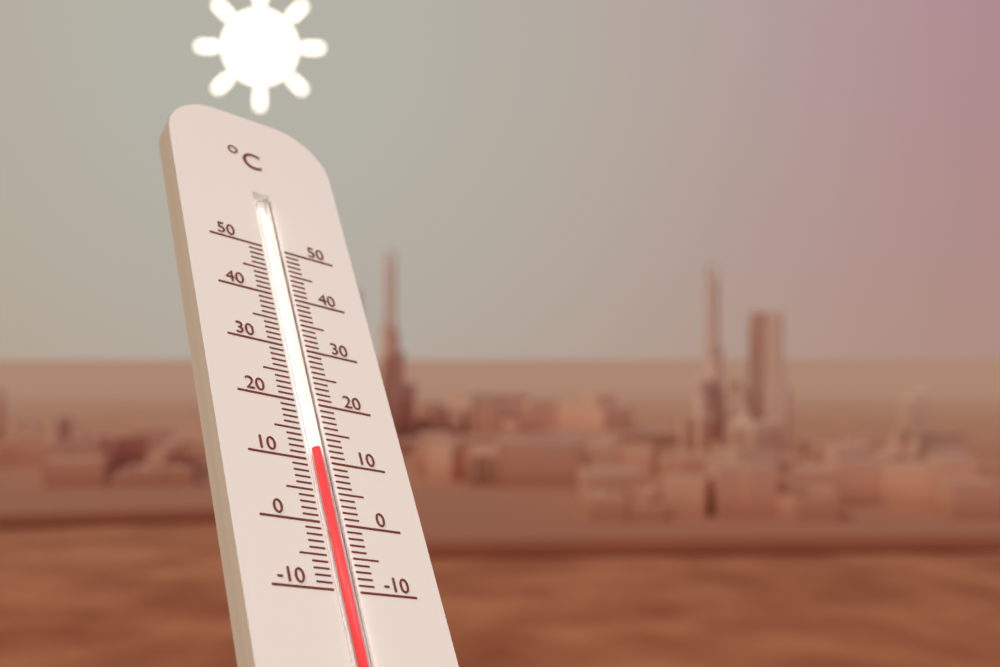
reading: 12 °C
